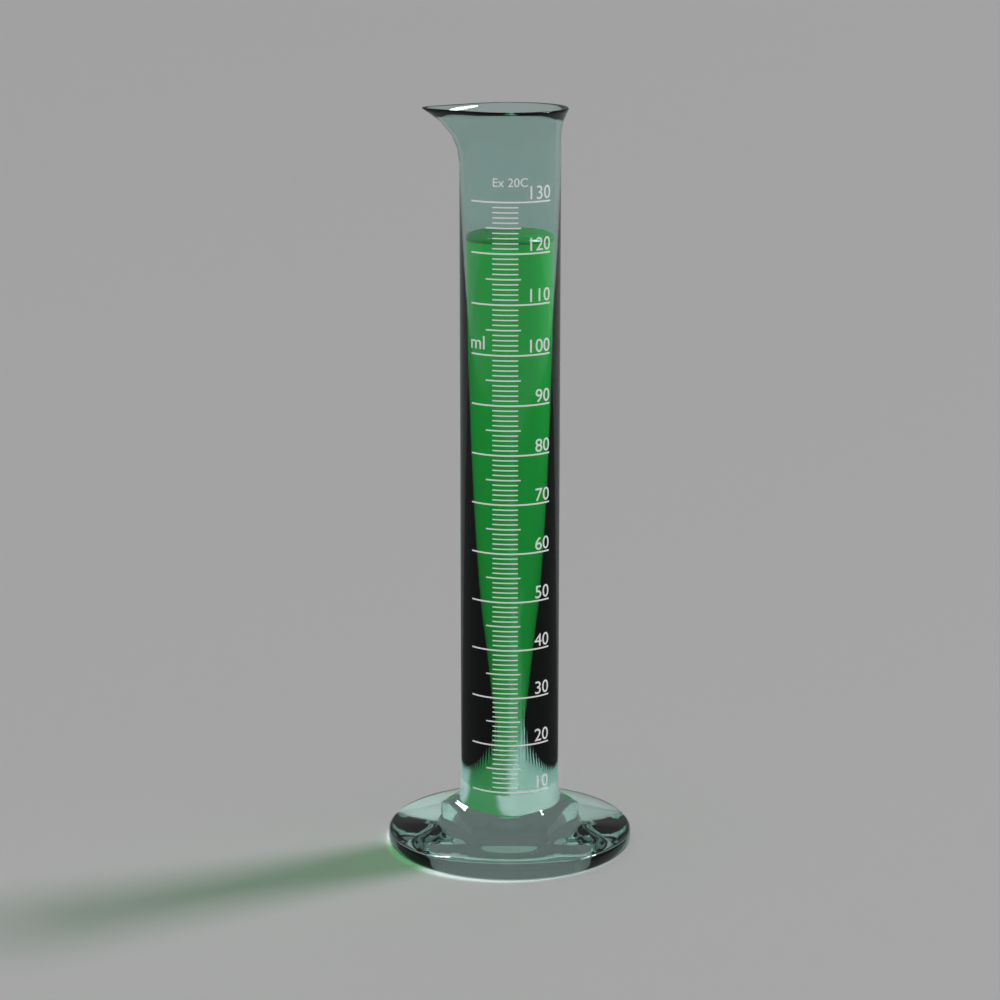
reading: 122 ml
